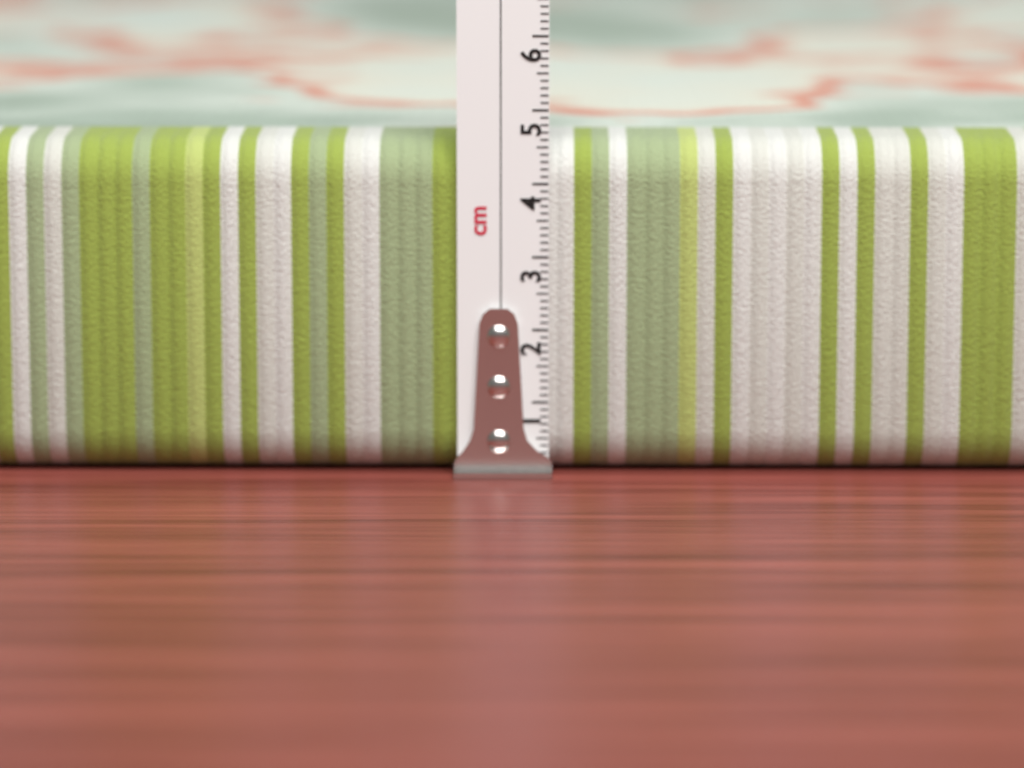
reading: 4.6 cm
